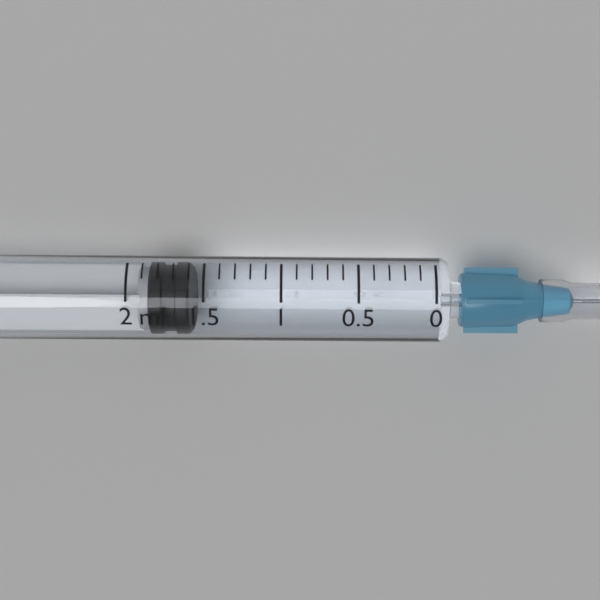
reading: 1.6 ml
